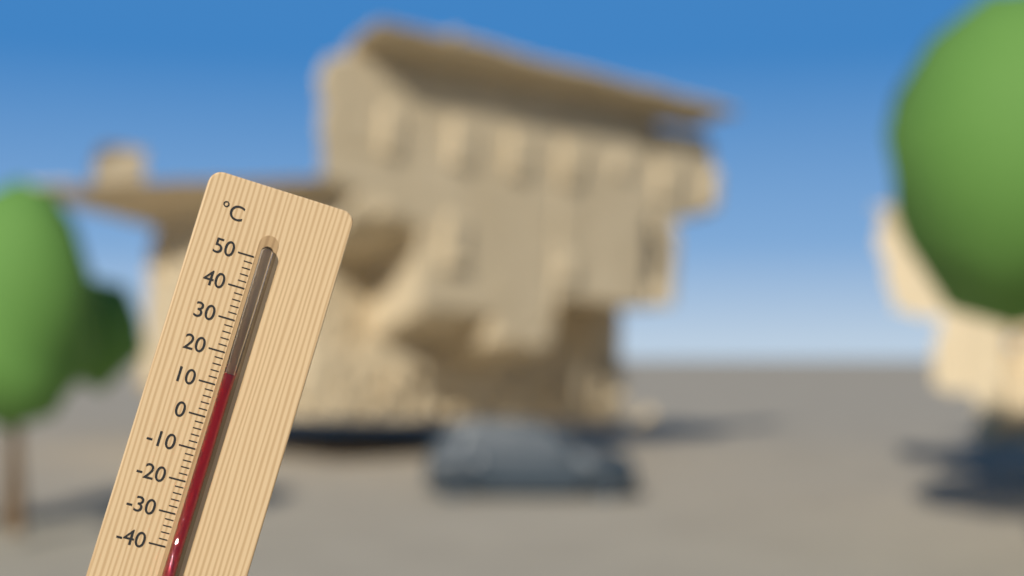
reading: 14 °C
